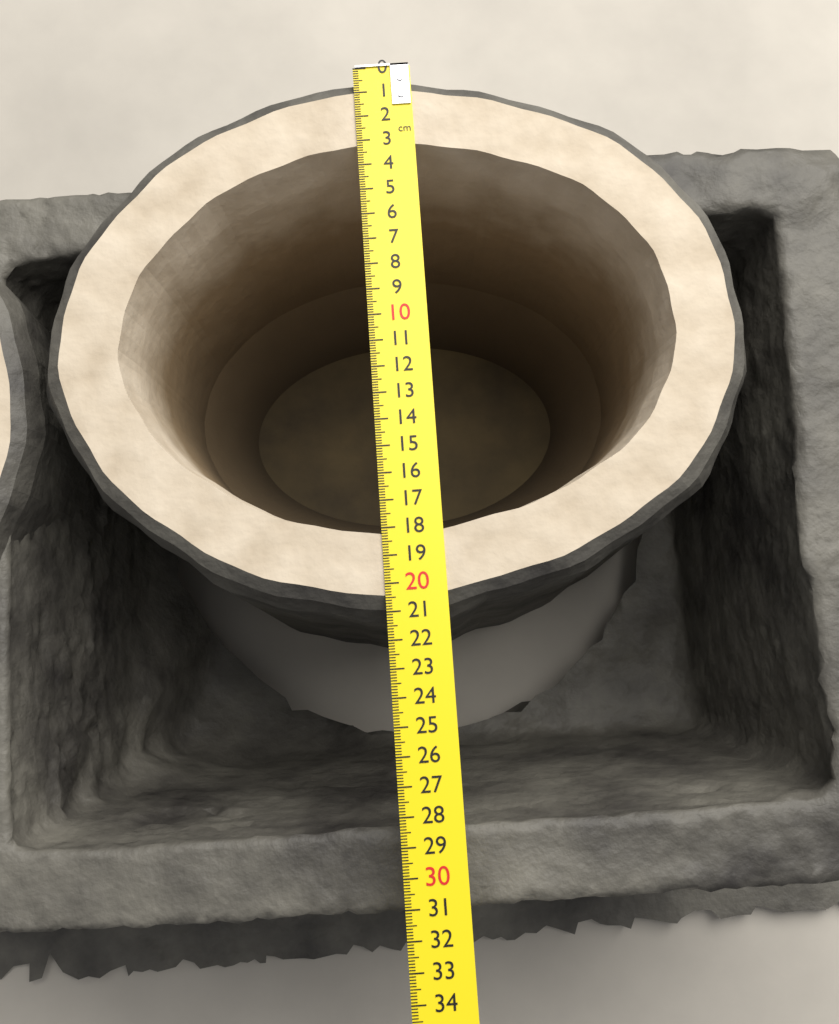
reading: 21.4 cm
